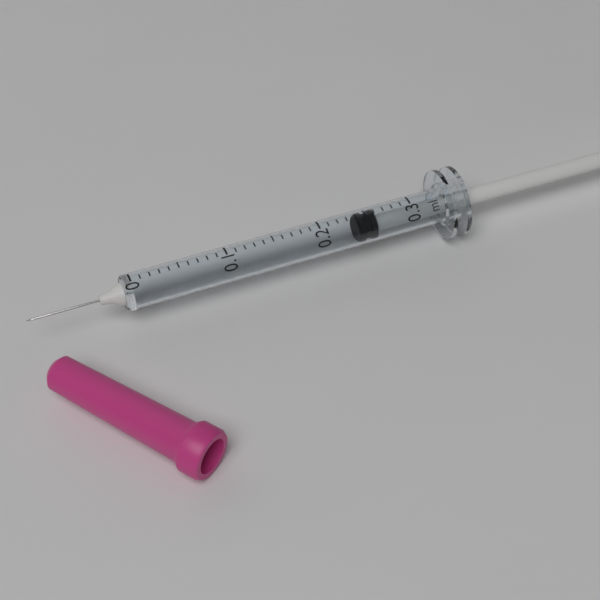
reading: 0.24 ml
